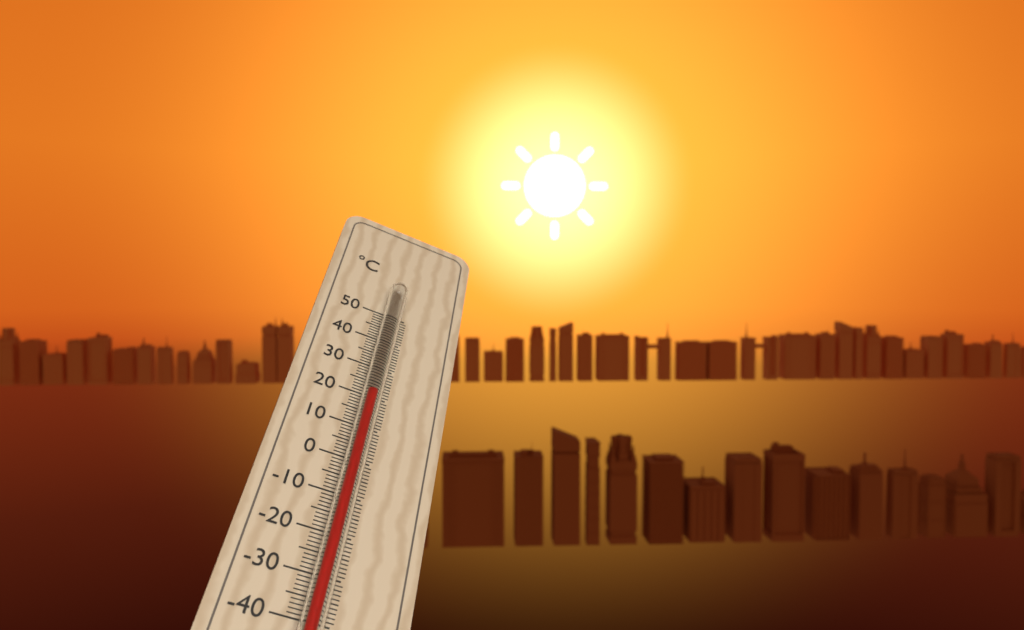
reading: 19 °C
